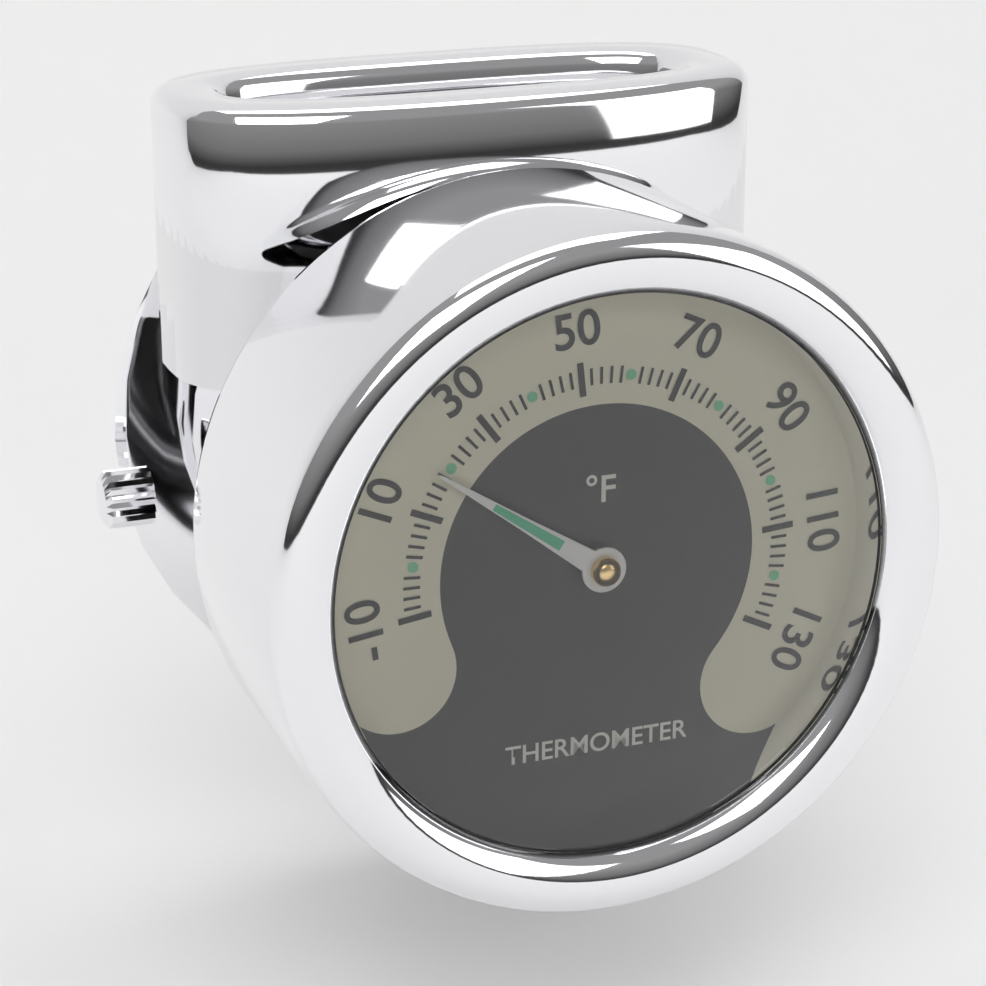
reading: 18 °F
